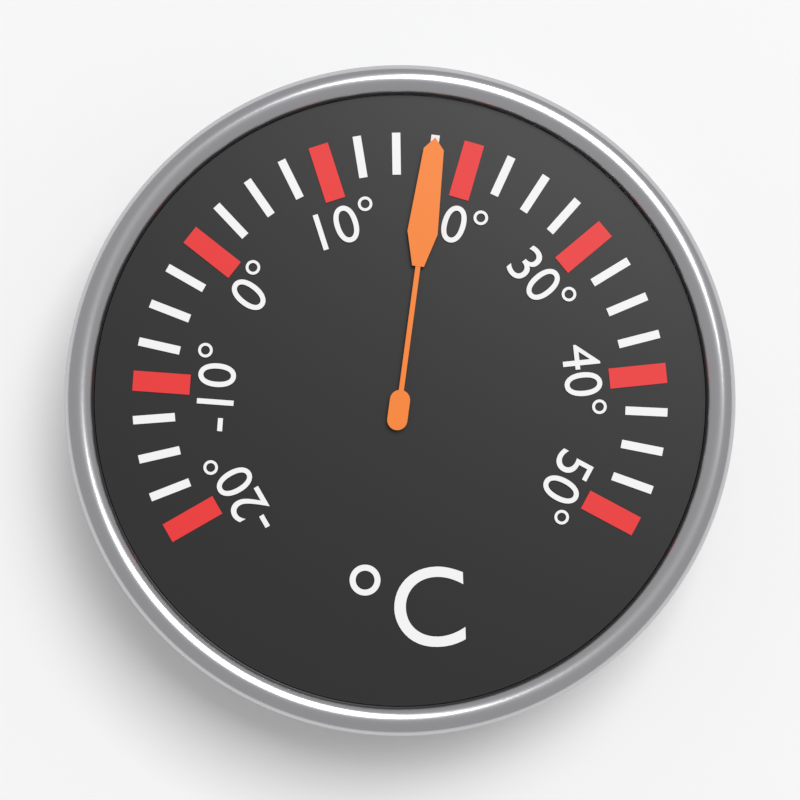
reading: 17.5 °C
